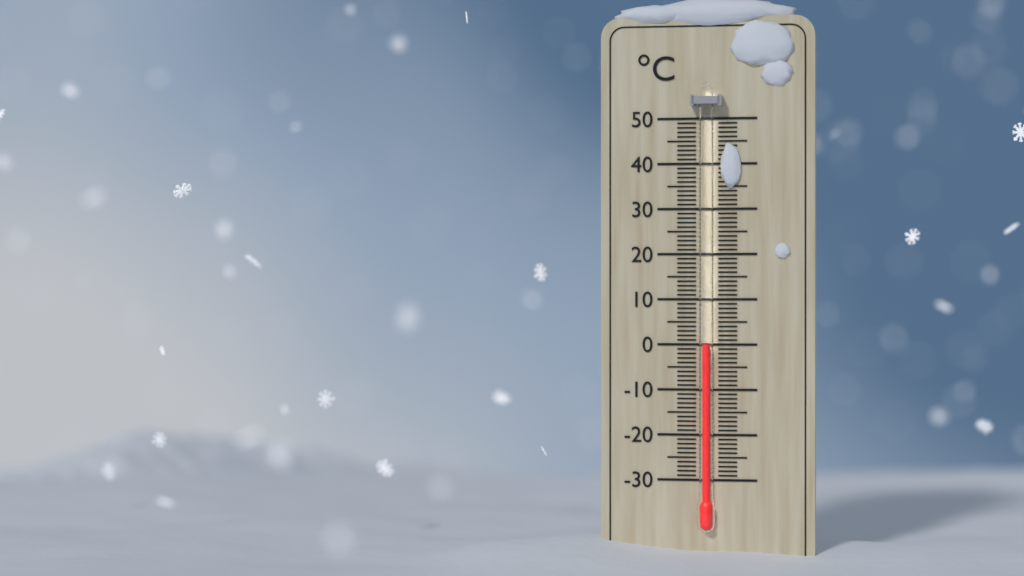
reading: 0 °C
